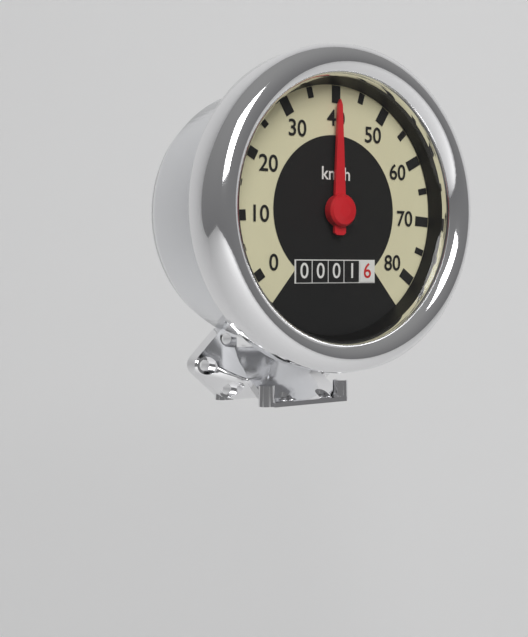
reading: 40 km/h
